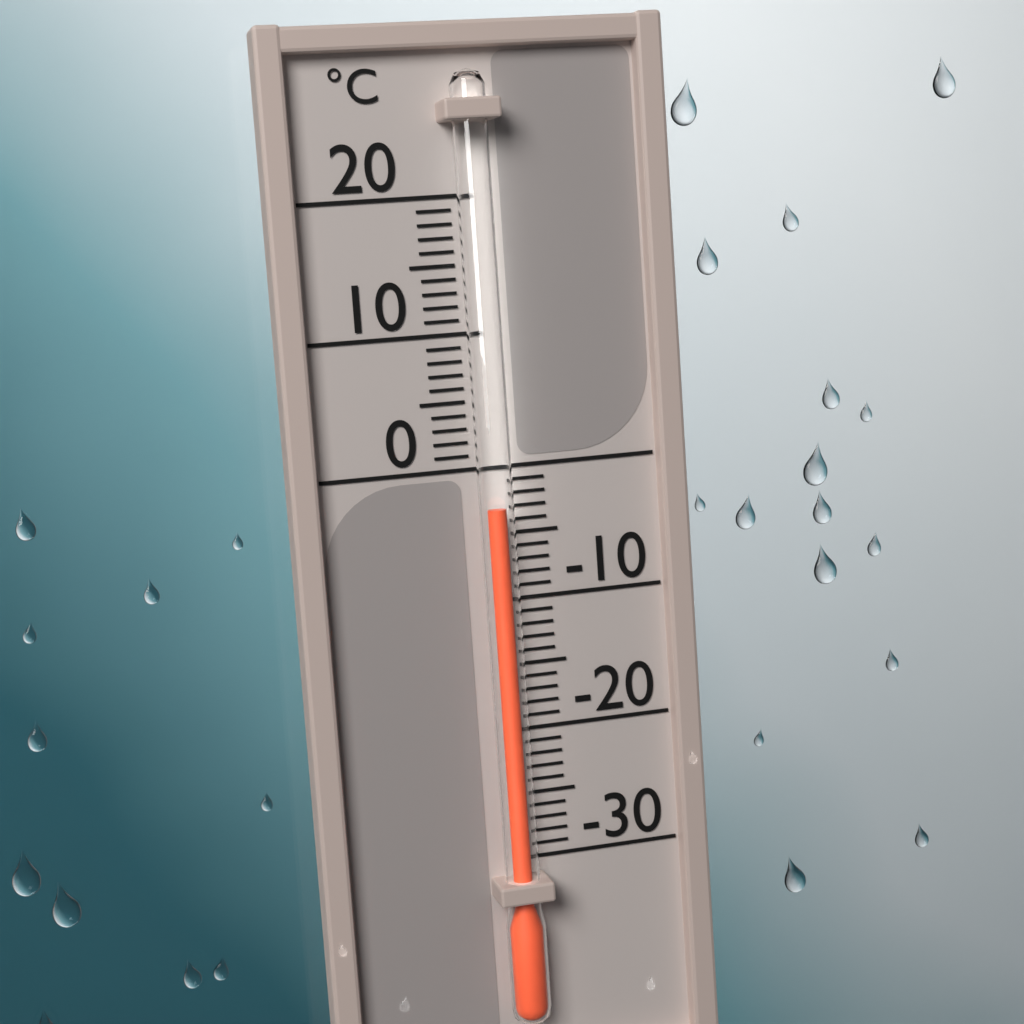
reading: -3 °C
